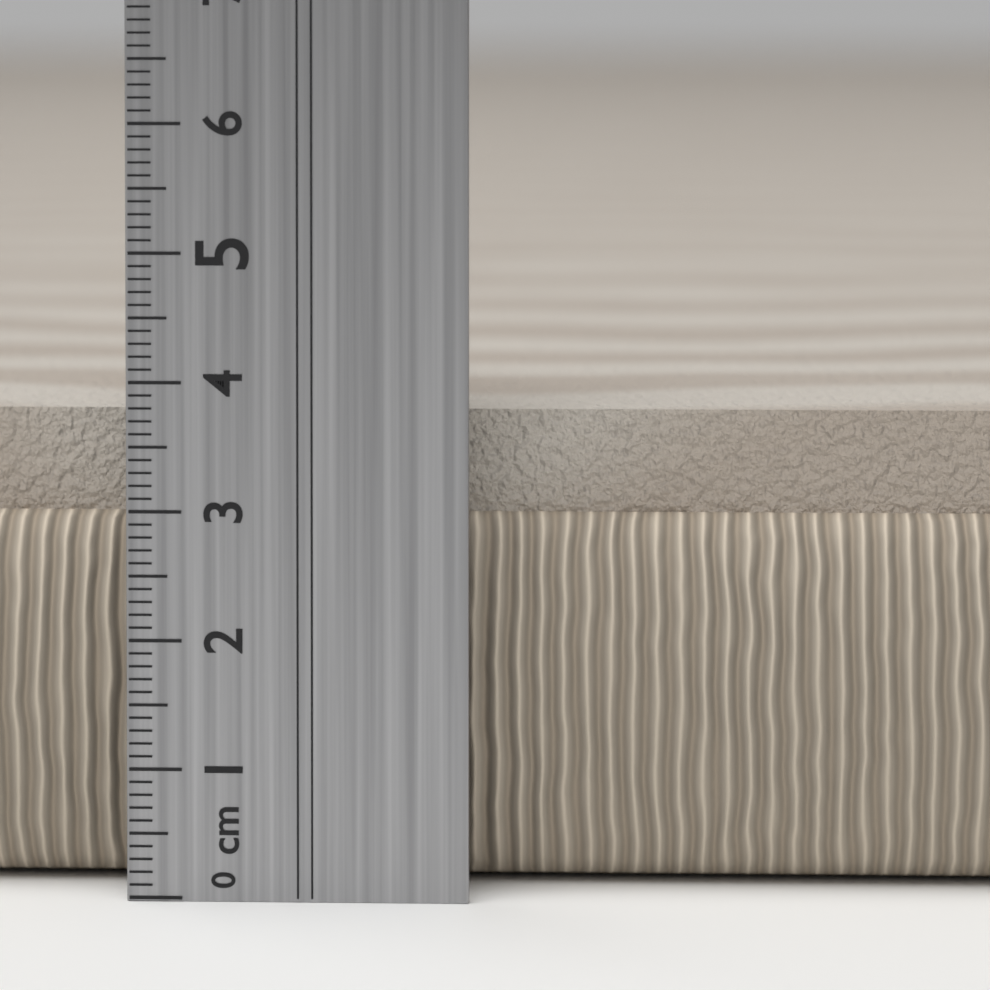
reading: 3.7 cm
